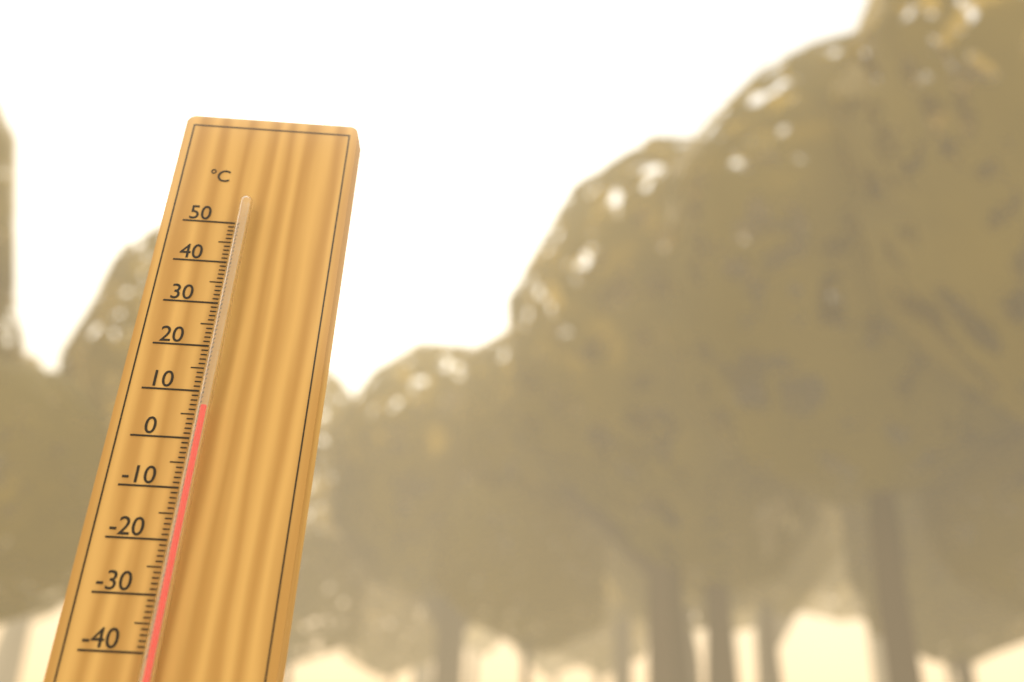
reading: 6 °C
